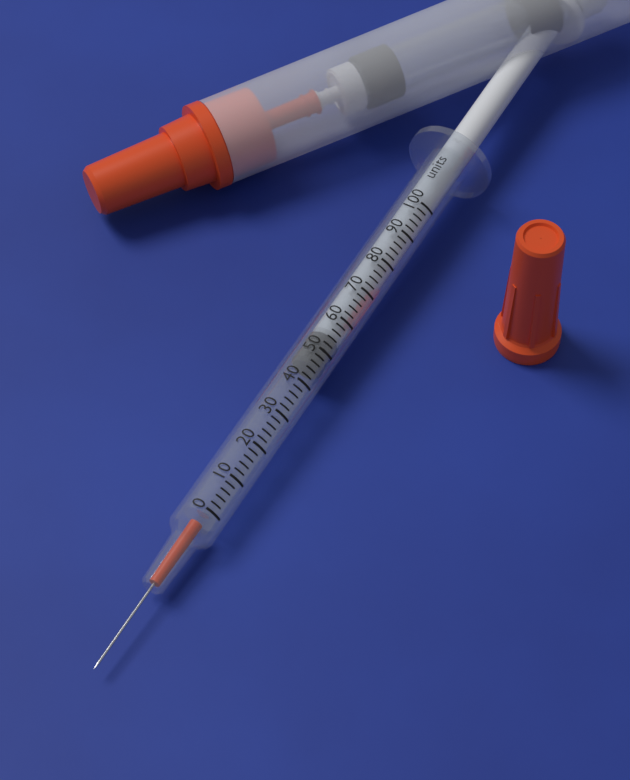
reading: 46 units
